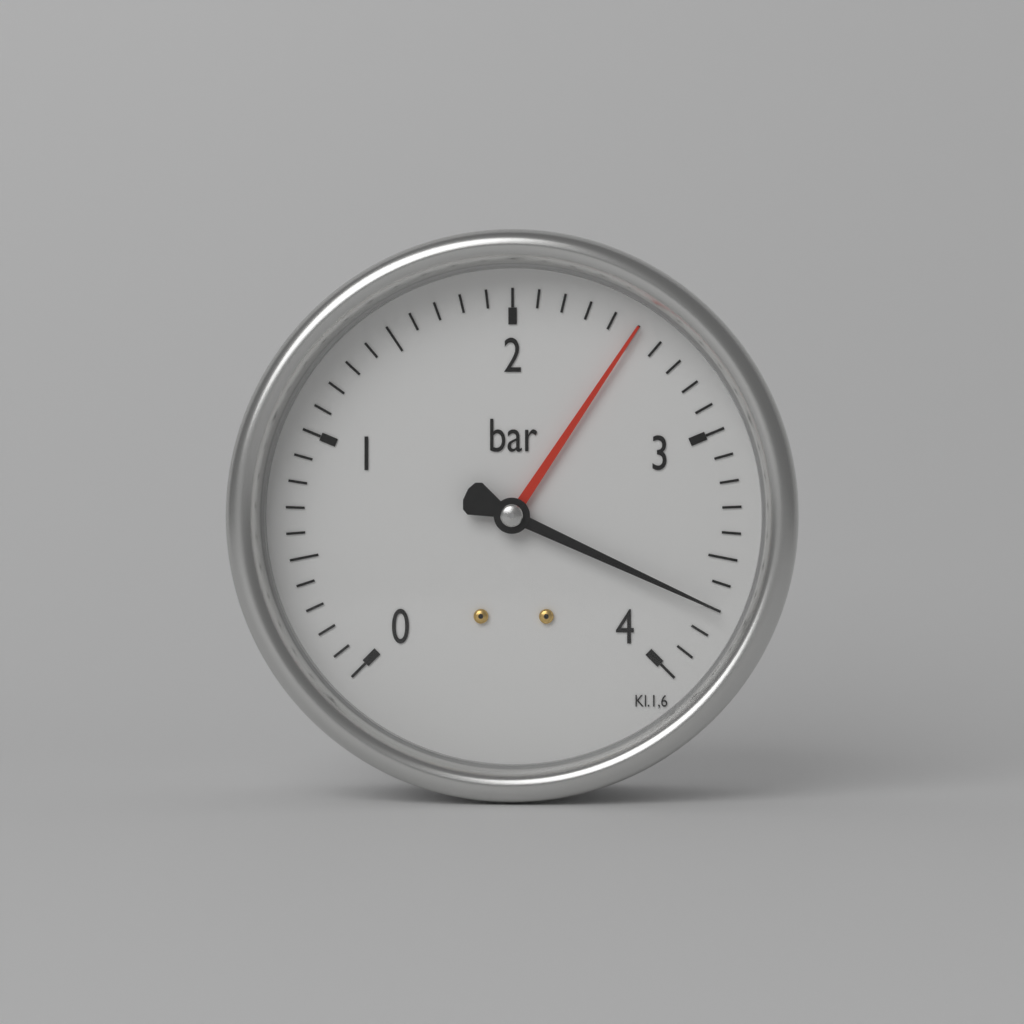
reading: 3.7 bar
